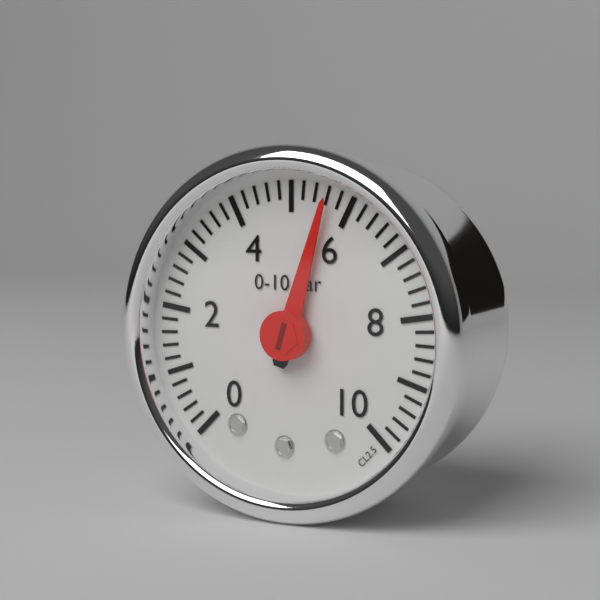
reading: 5.6 bar
